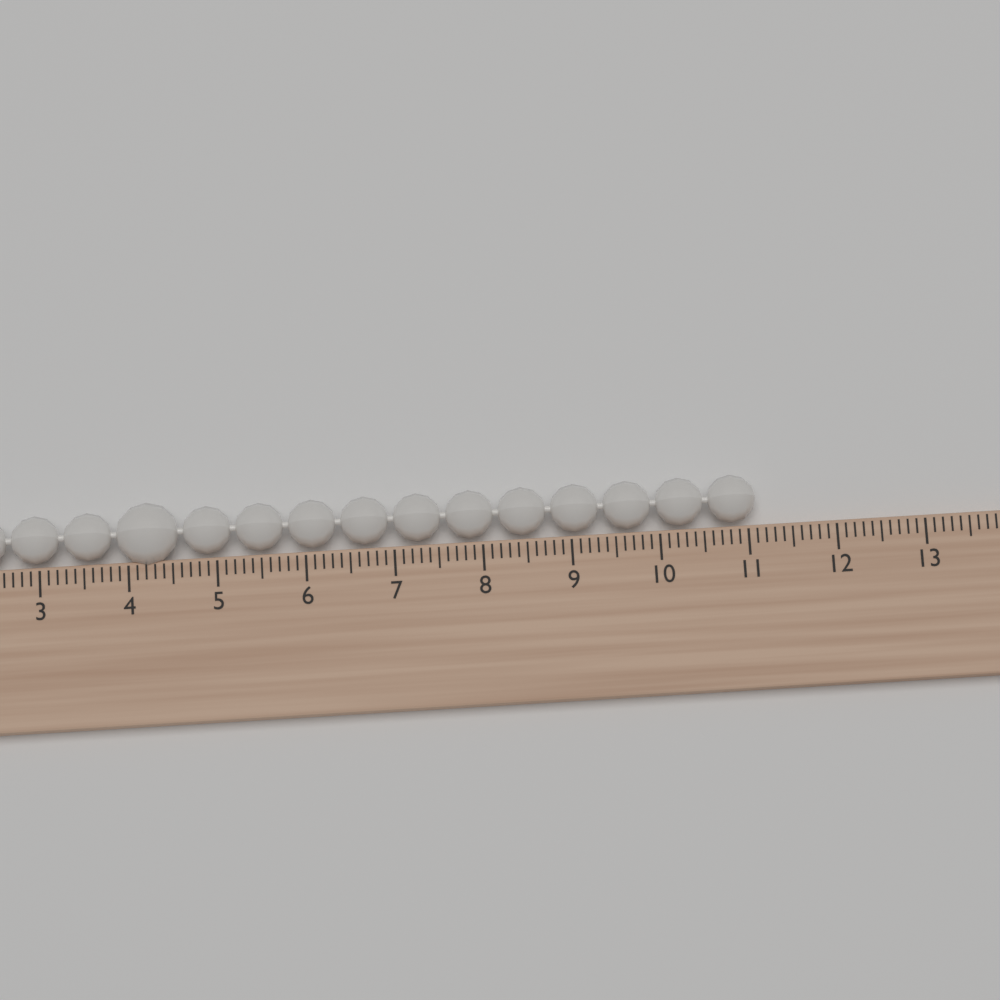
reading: 11.1 (no unit)
